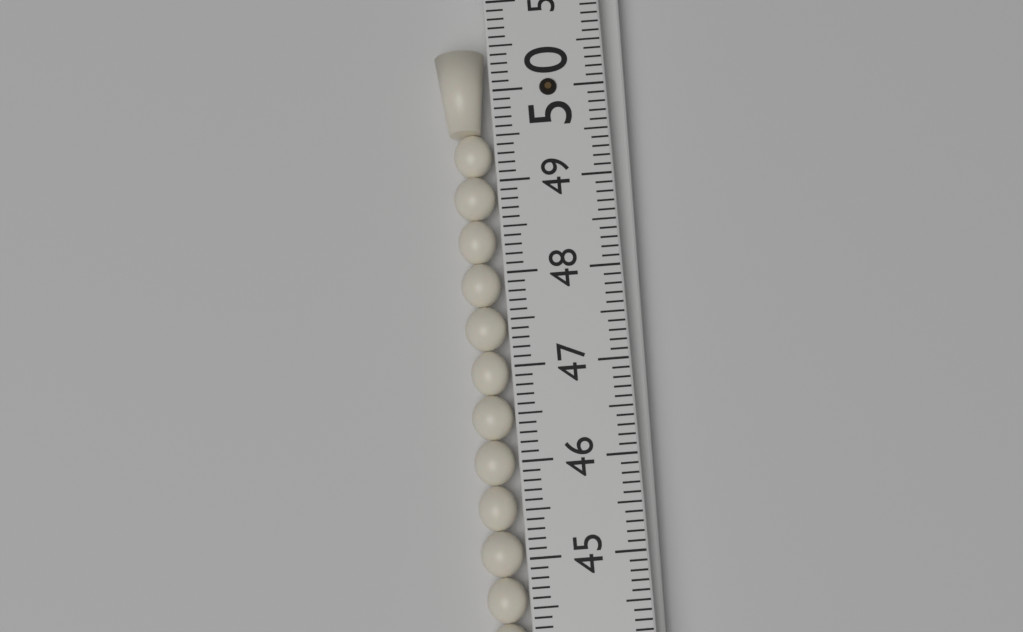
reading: 50.5 (no unit)
